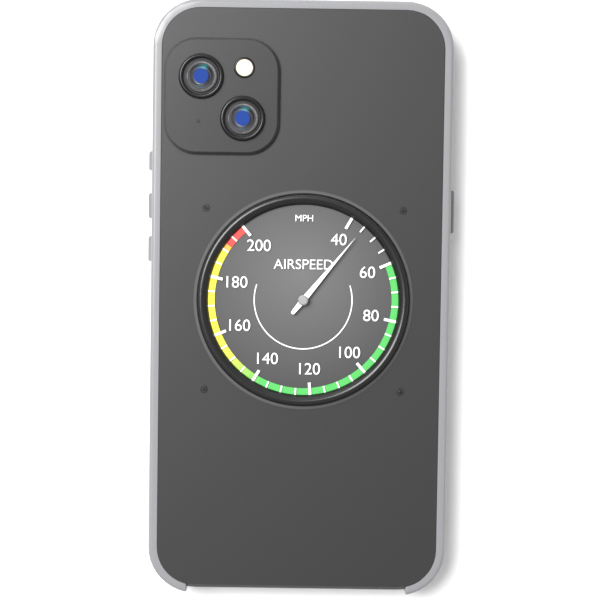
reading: 45 mph
